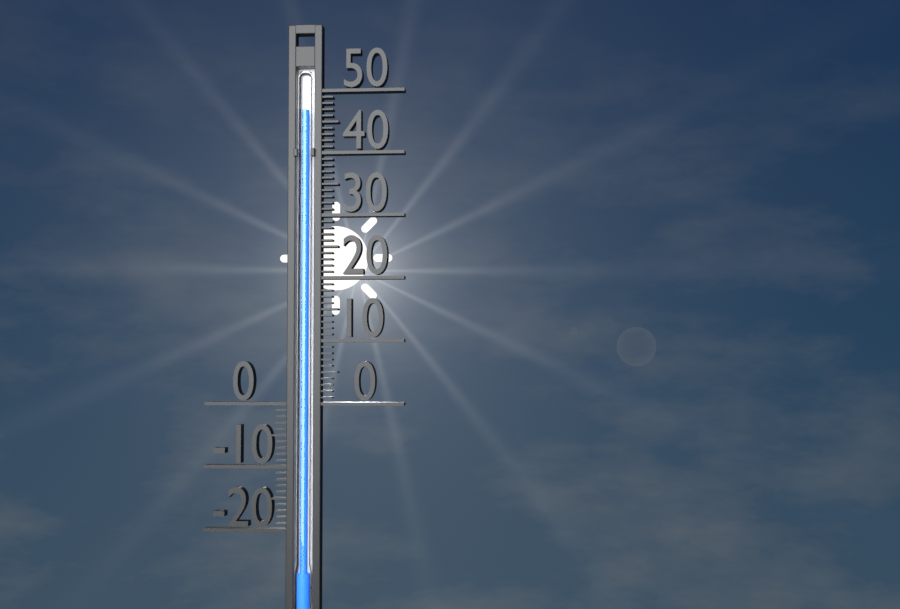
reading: 47 (no unit)
